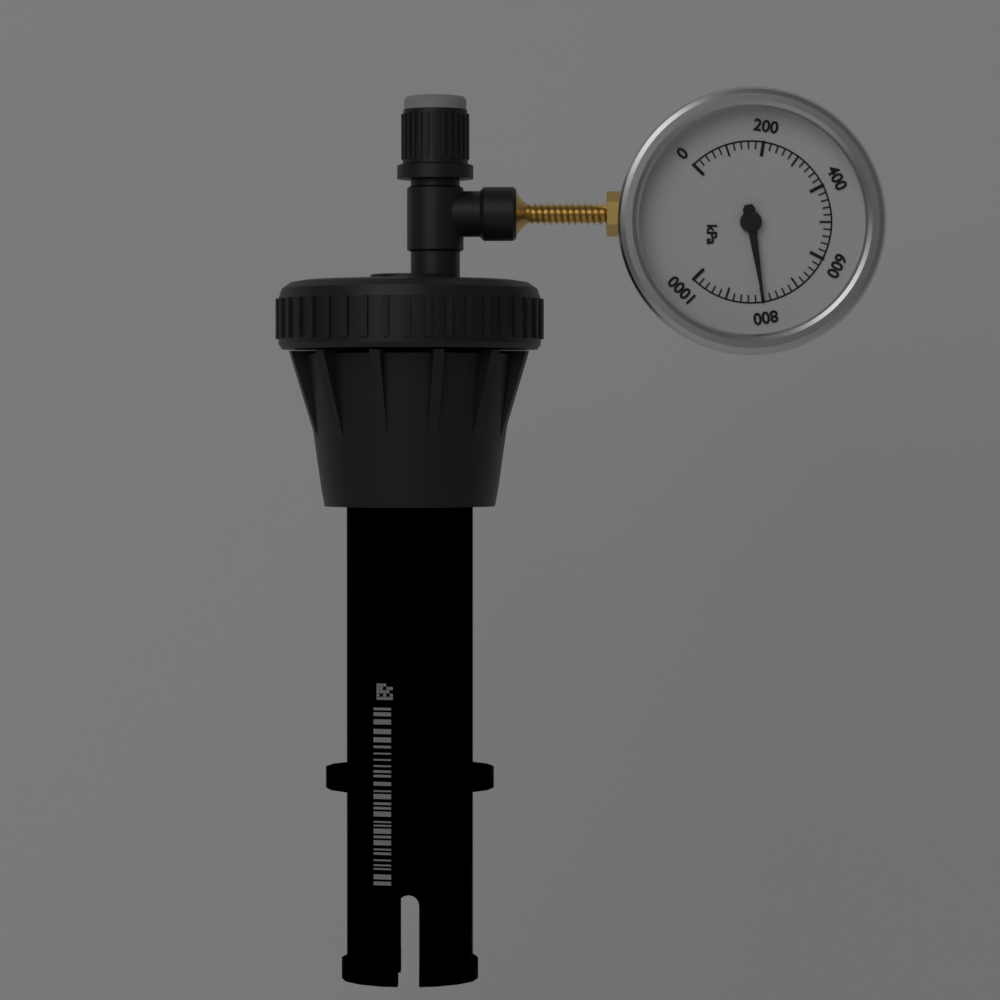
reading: 800 kPa
